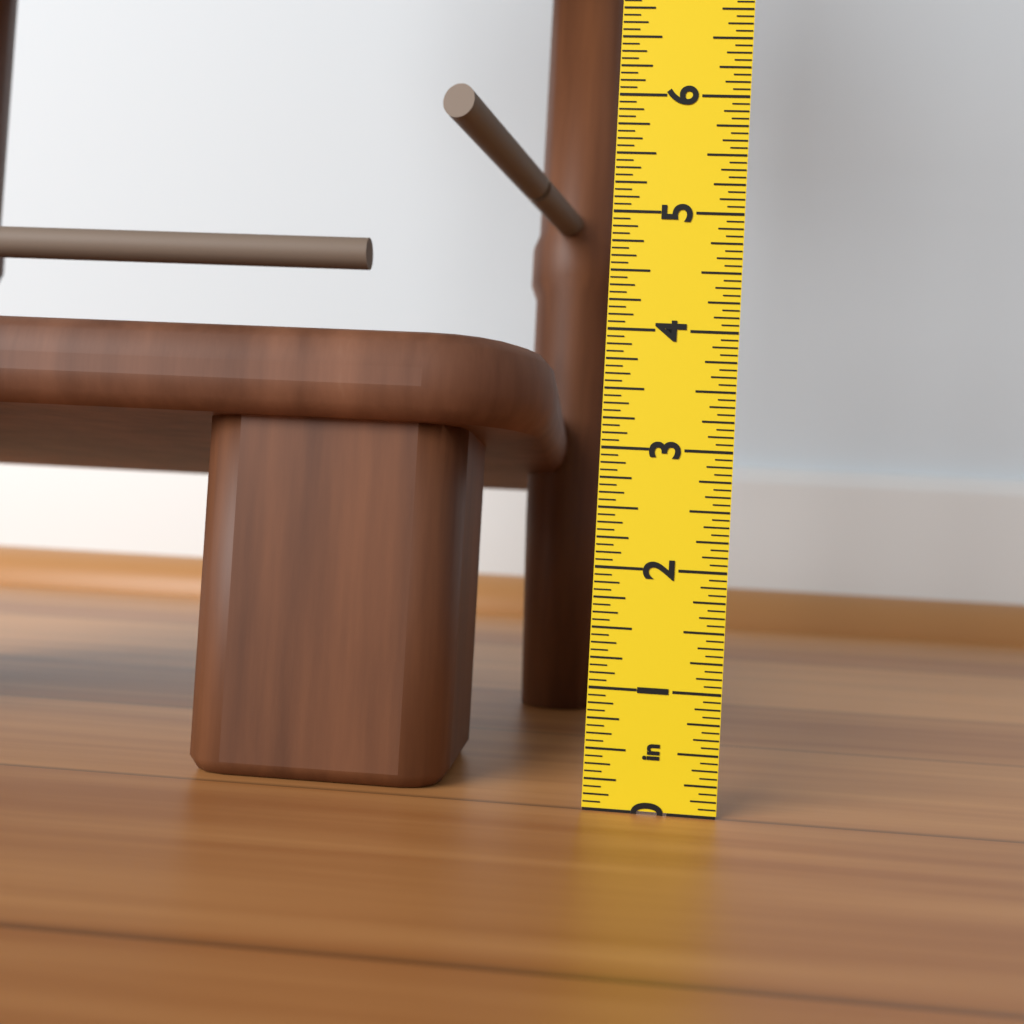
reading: 3.9375 in
